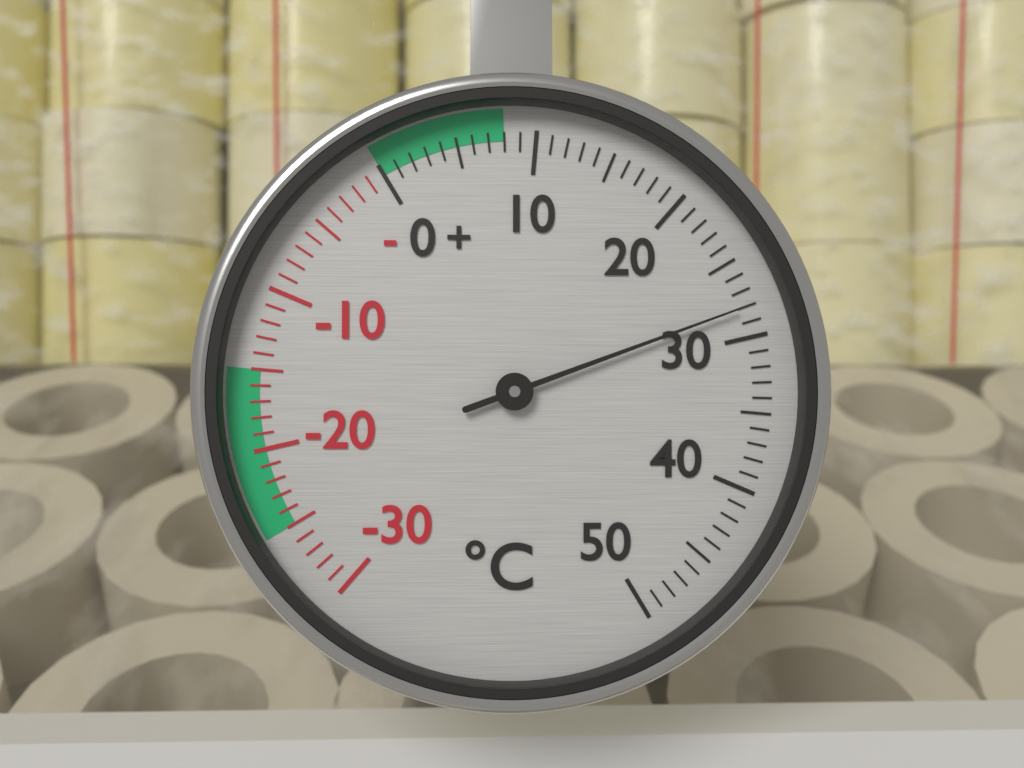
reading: 28 °C
